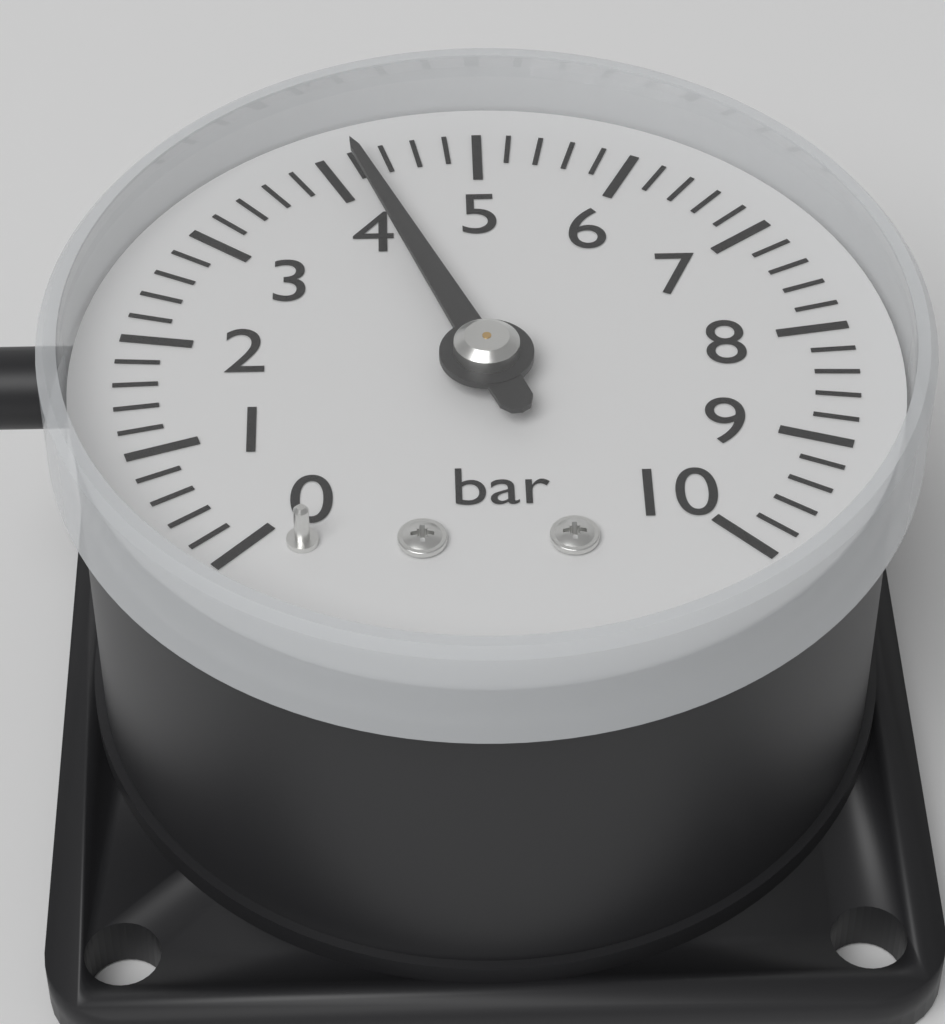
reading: 4.2 bar
